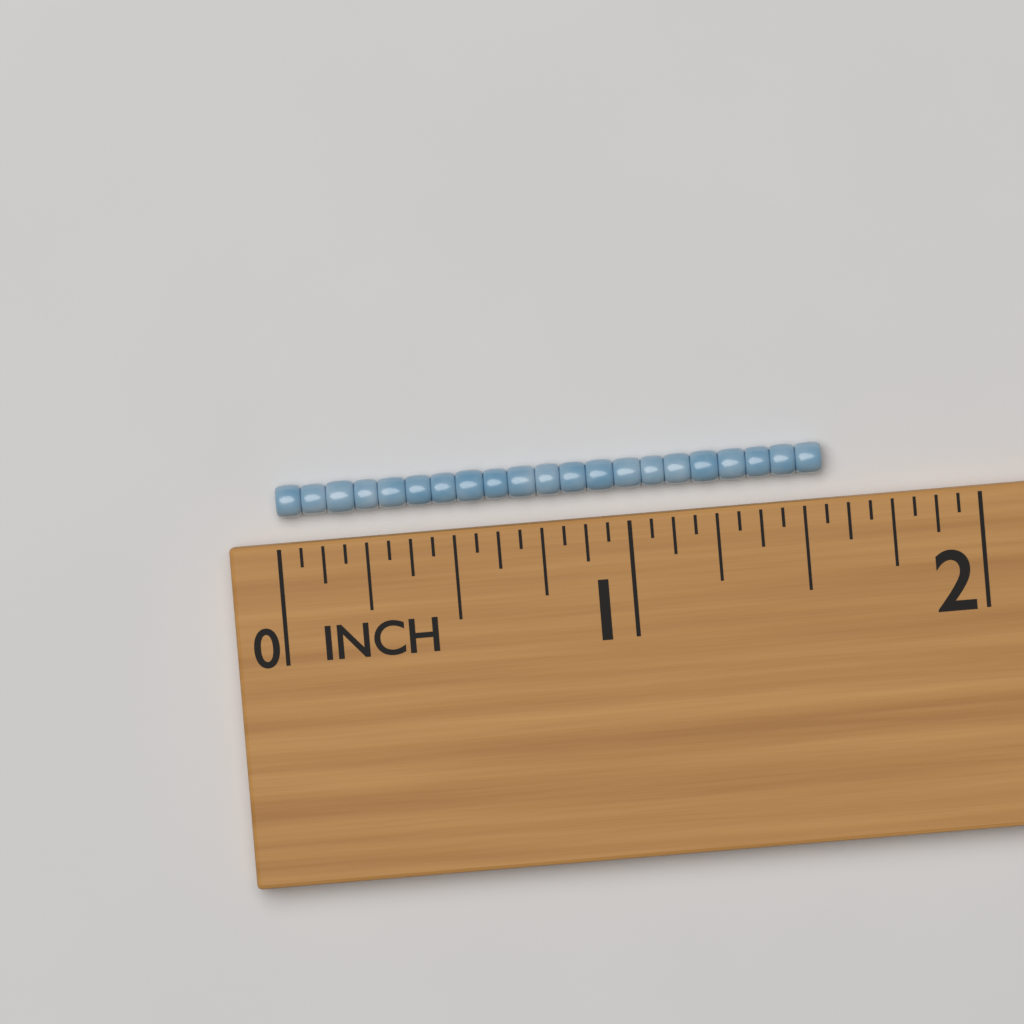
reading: 1.5625 in
